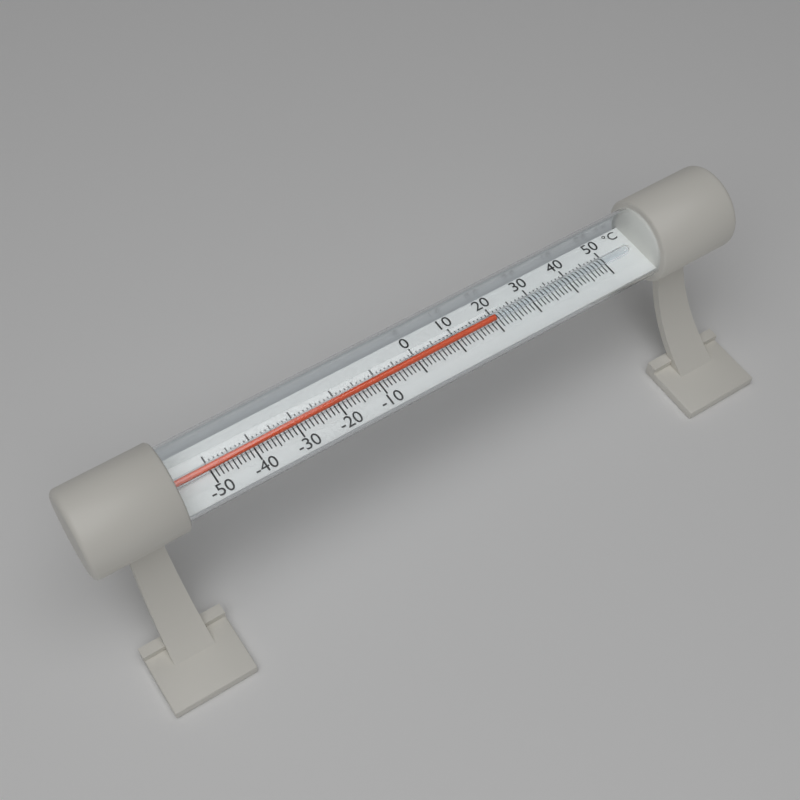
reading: 20 °C
